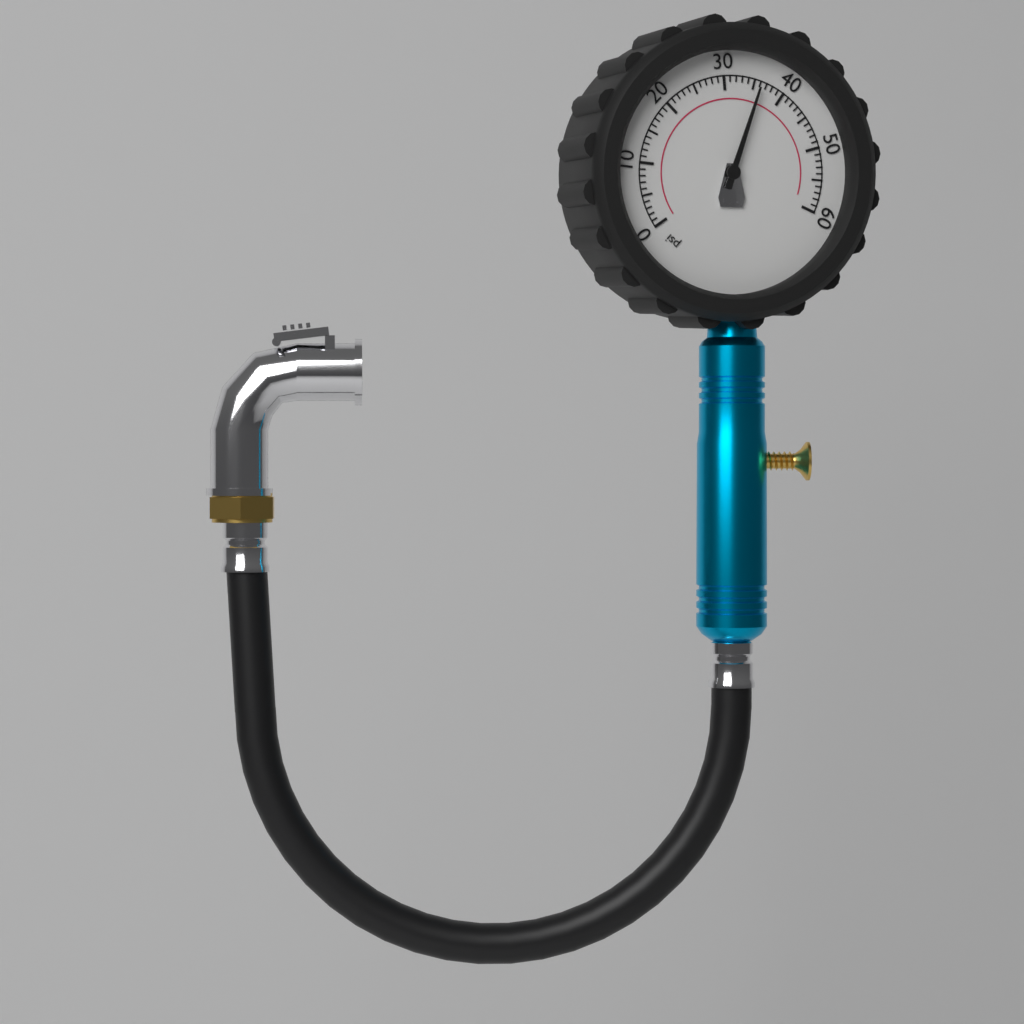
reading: 36 psi
